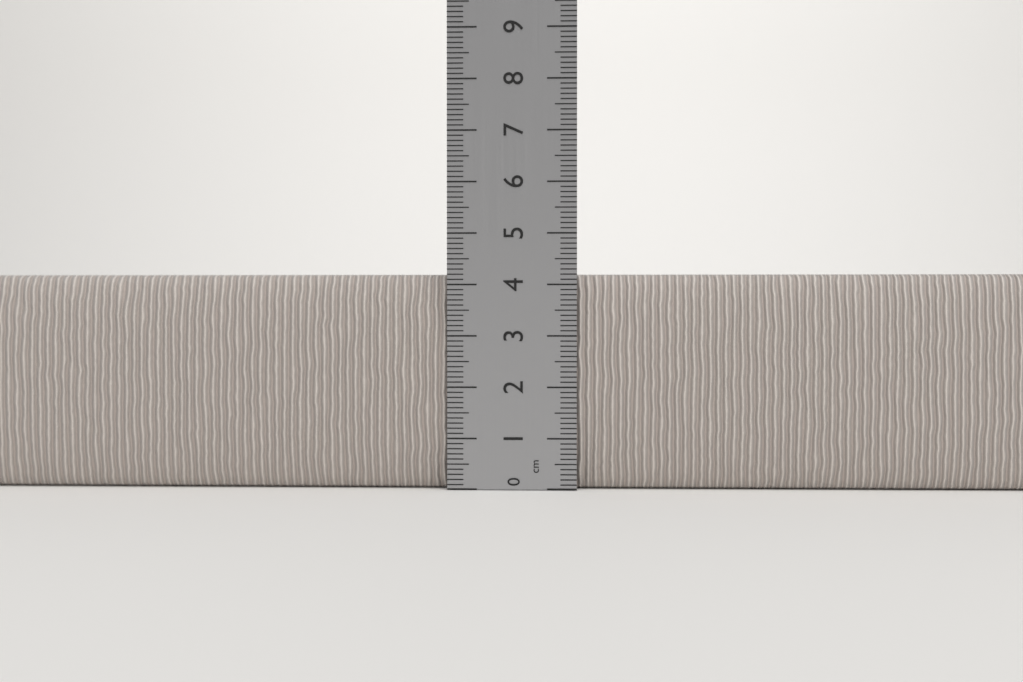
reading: 4.2 cm
